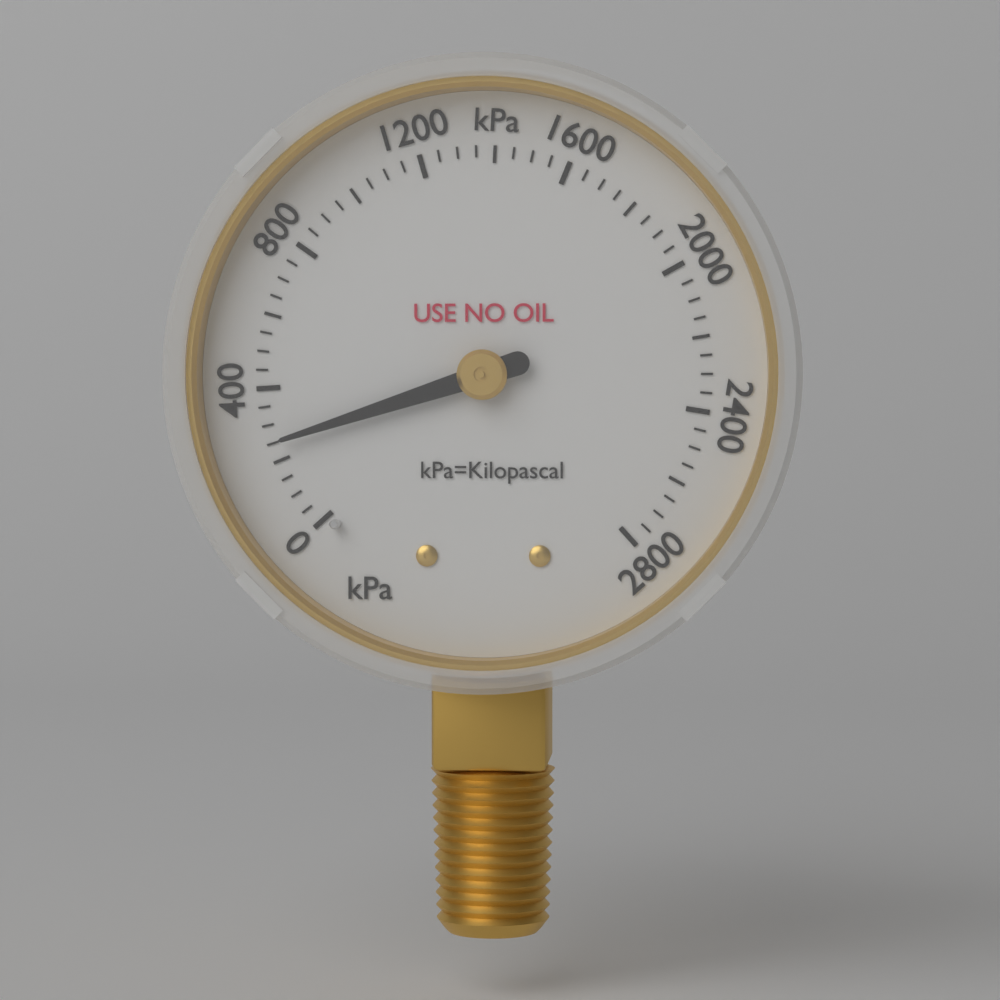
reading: 250 kPa
